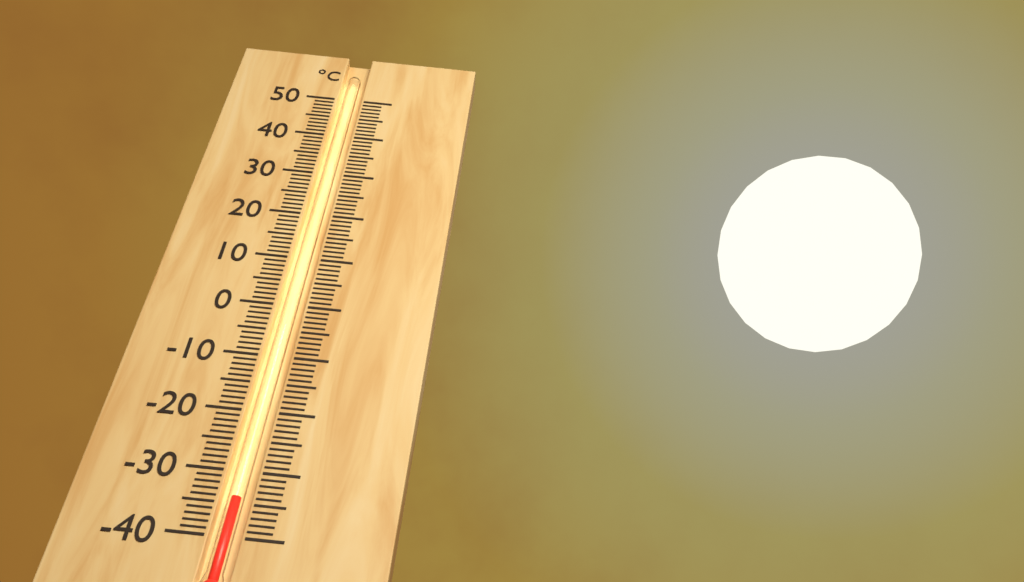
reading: -34 °C
